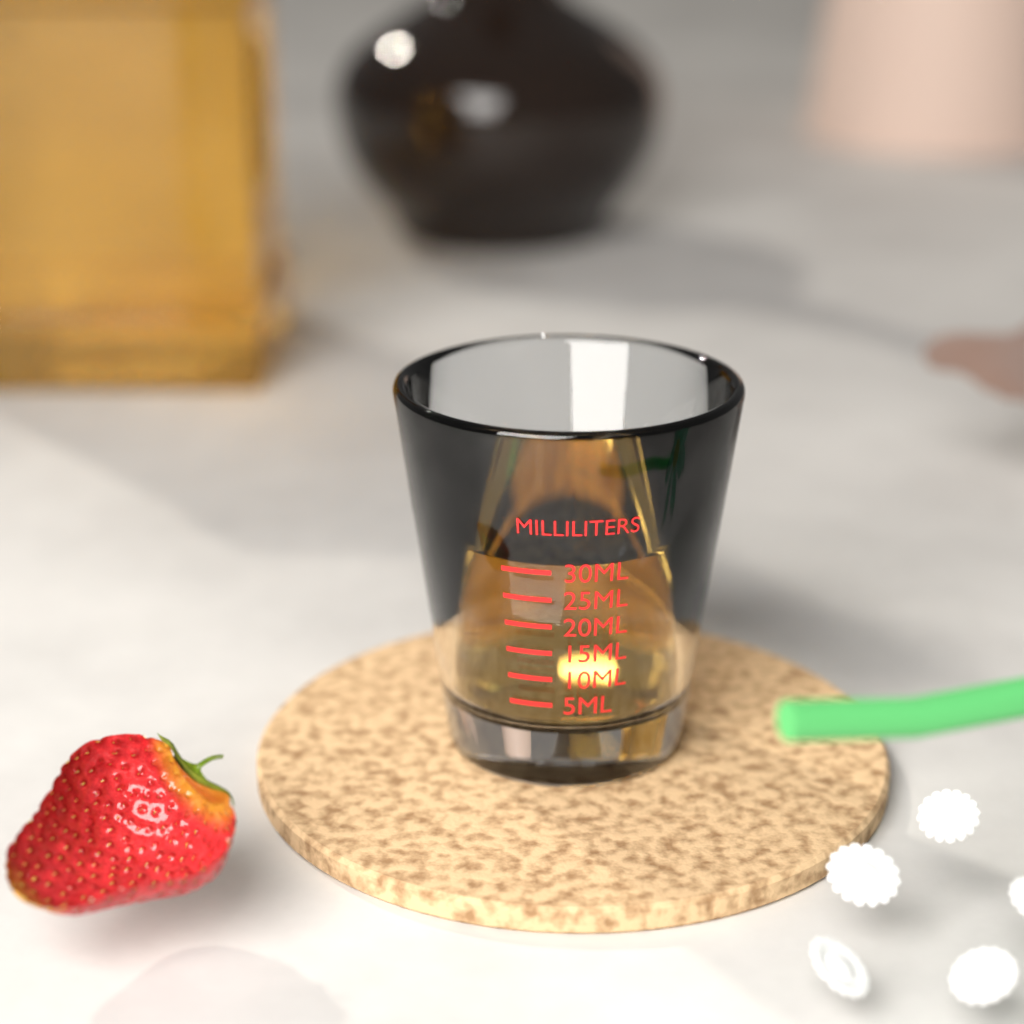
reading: 30 ml
